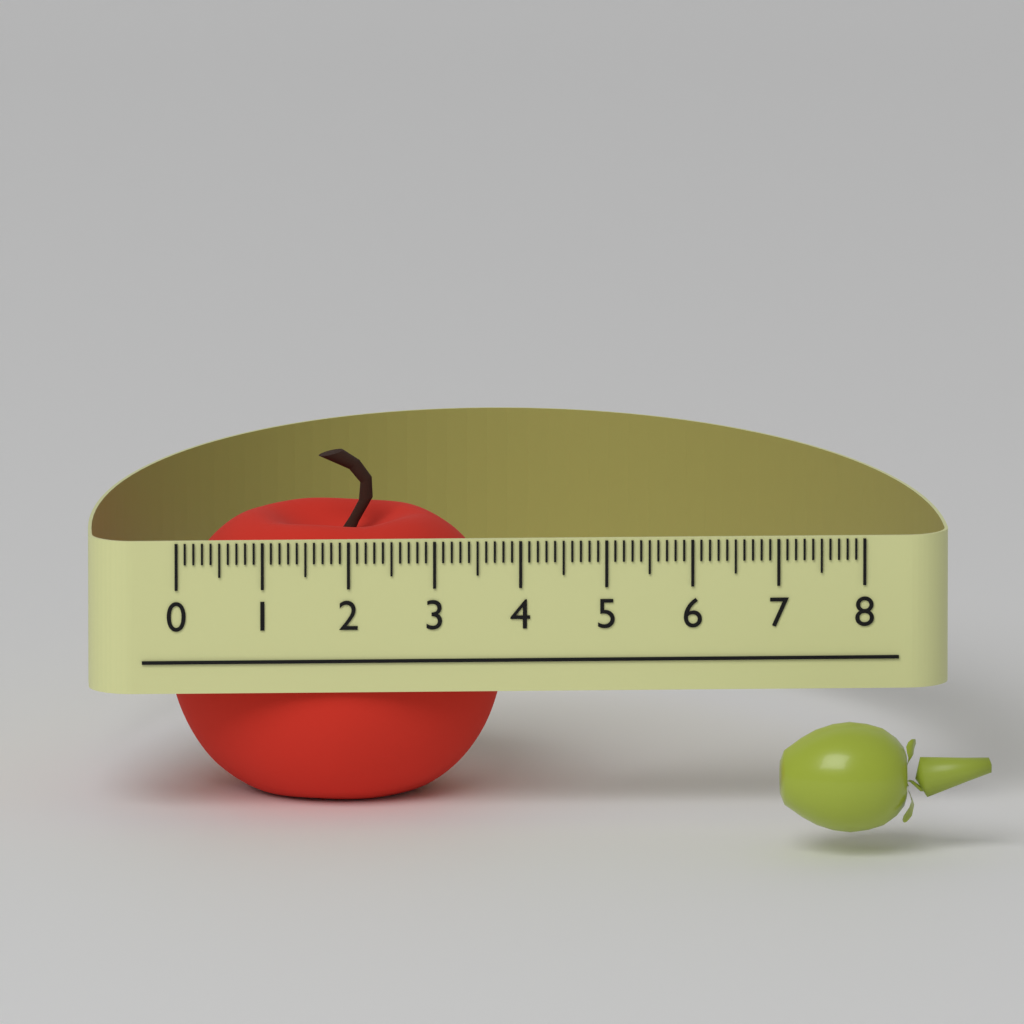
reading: 3.9 (no unit)
